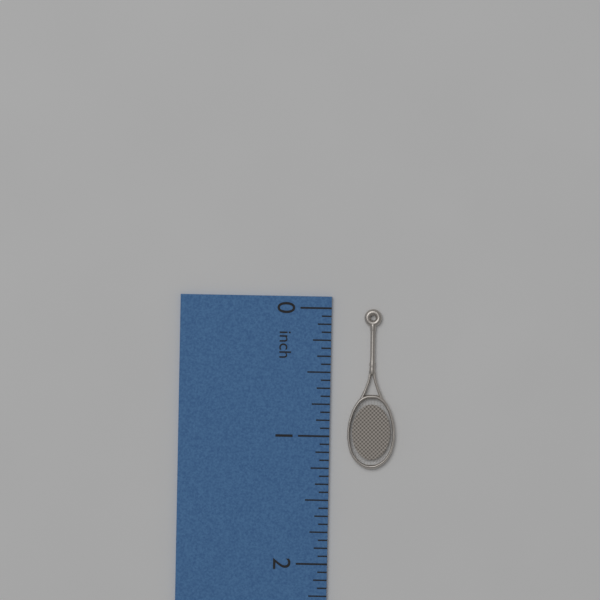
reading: 1.2500 inch
